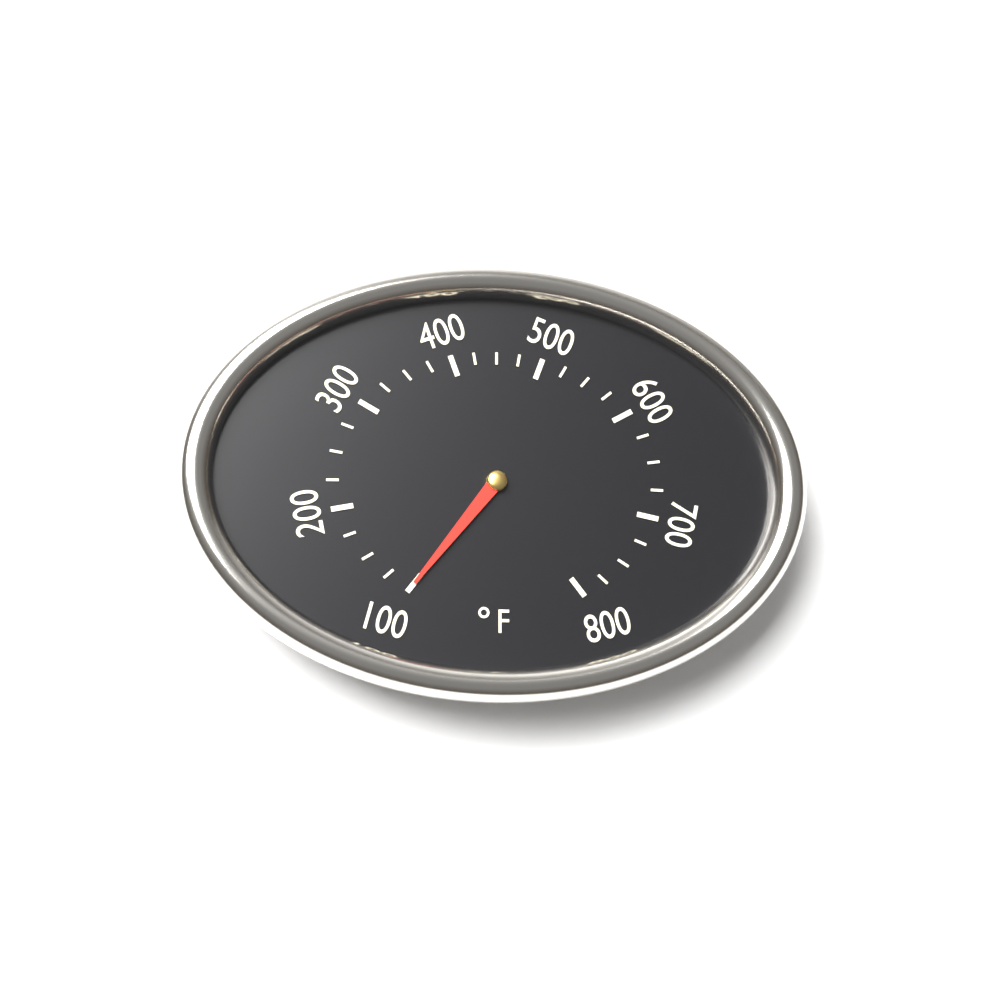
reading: 100 °F
